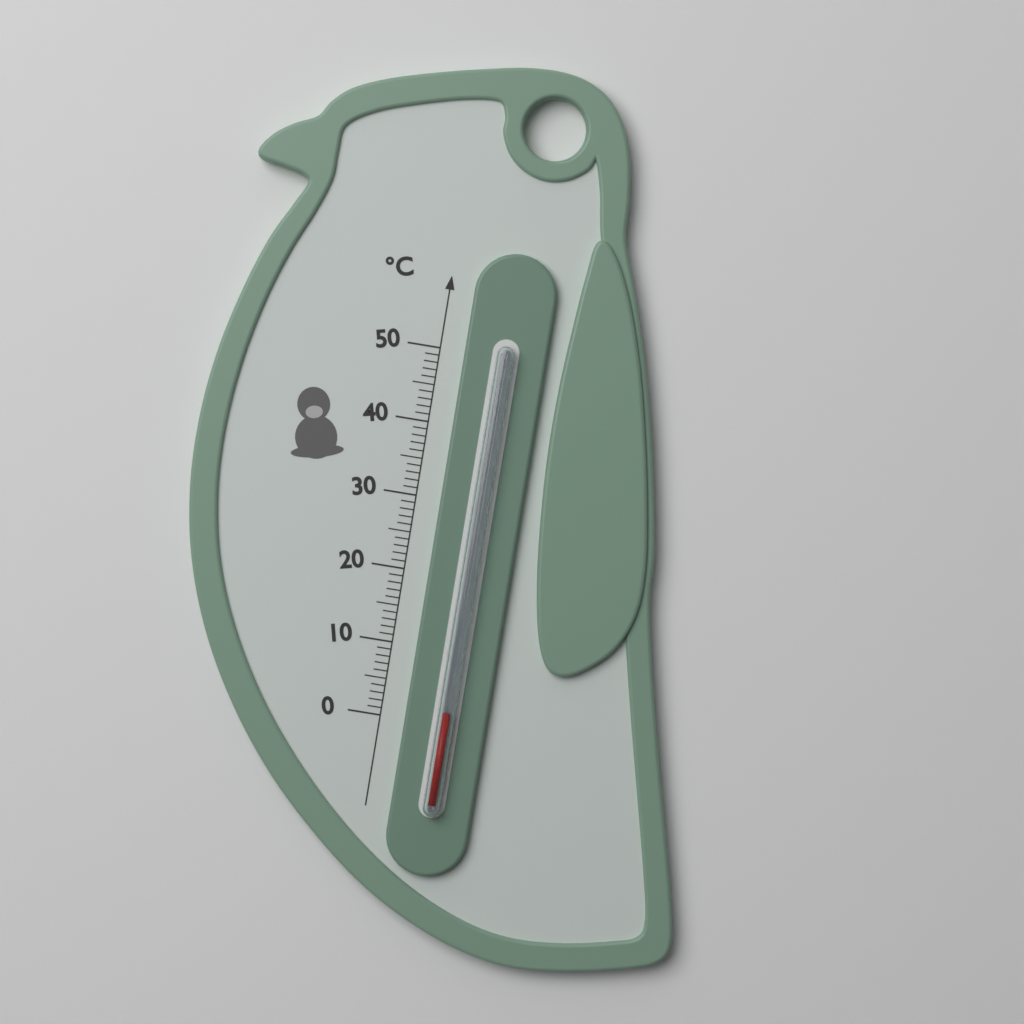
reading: 2 °C
